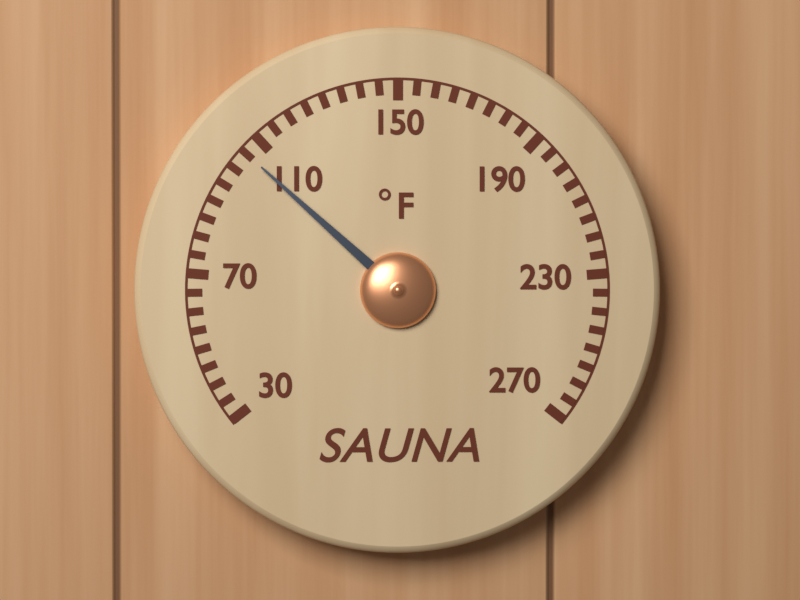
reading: 105 °F
